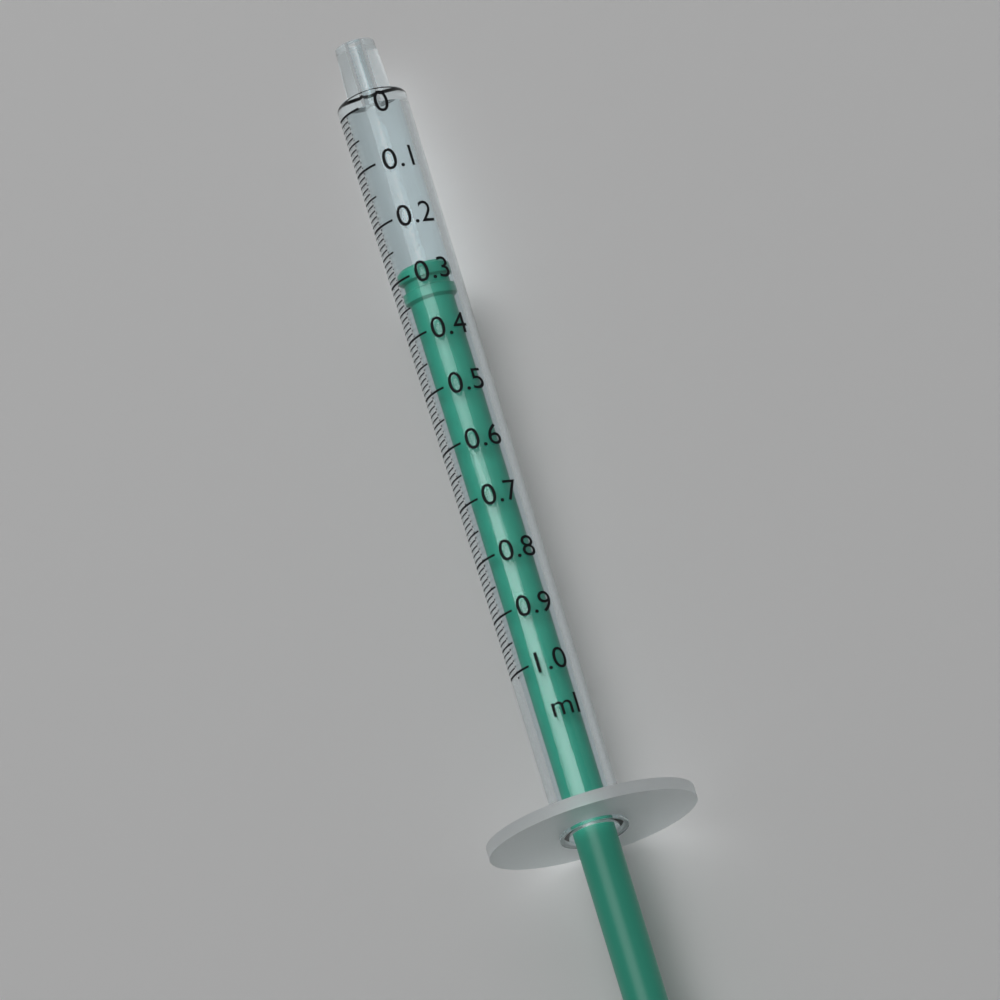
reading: 0.28 ml
